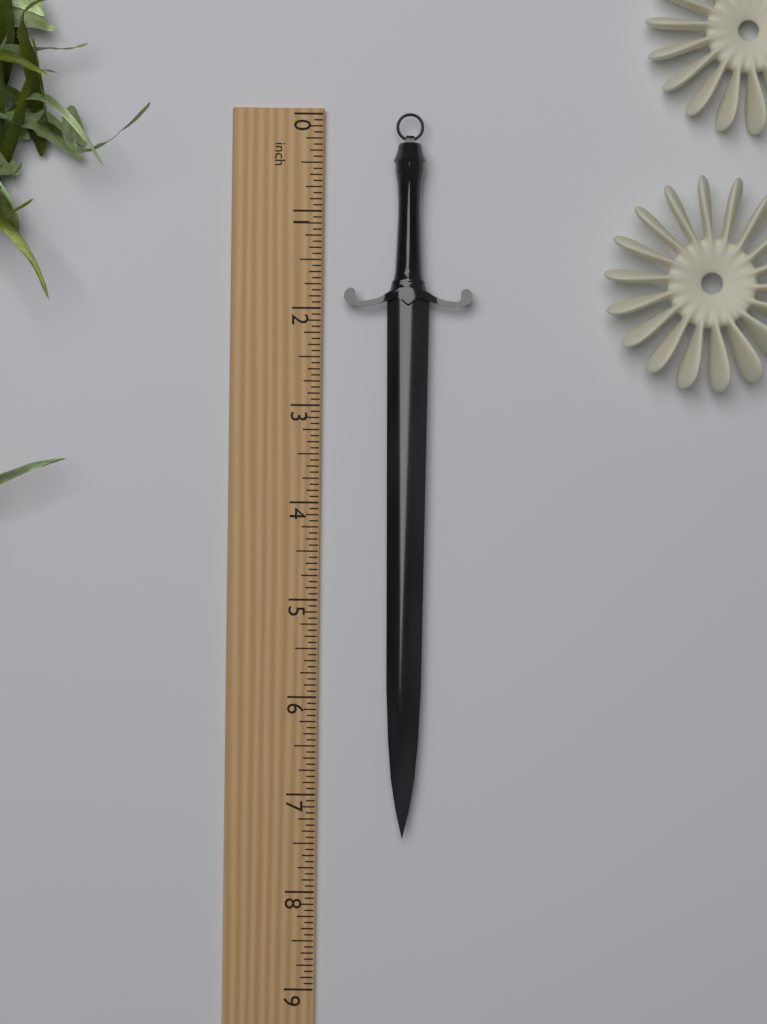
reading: 7.4375 inch
